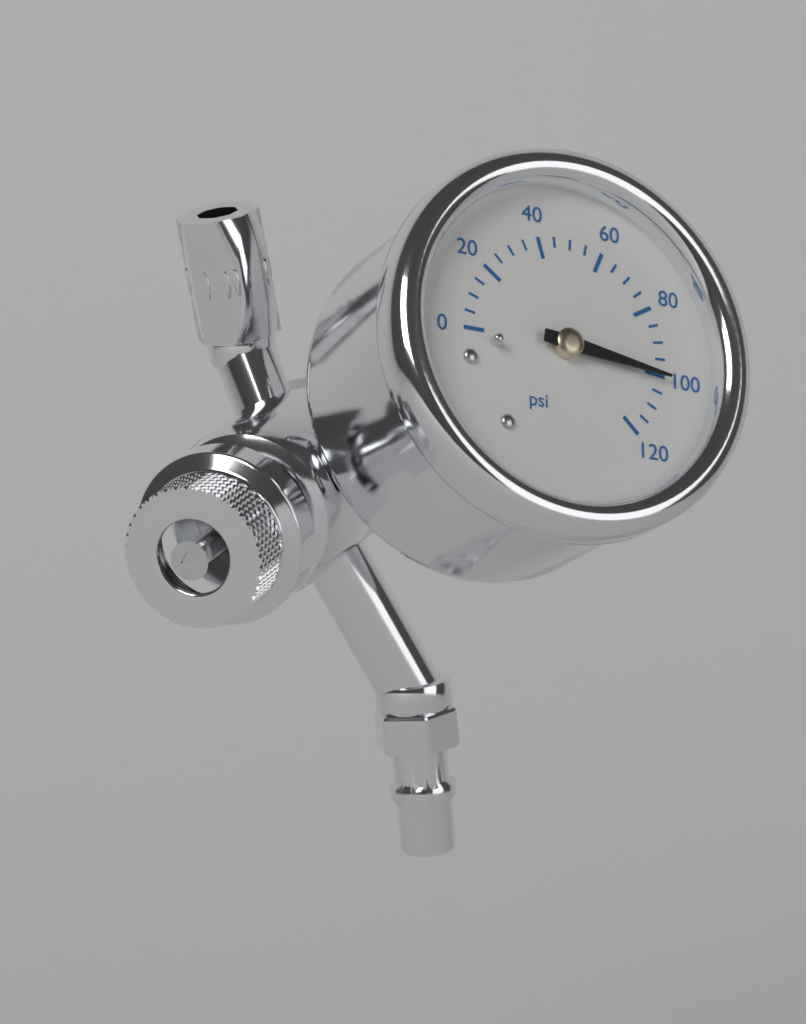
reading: 100 psi
